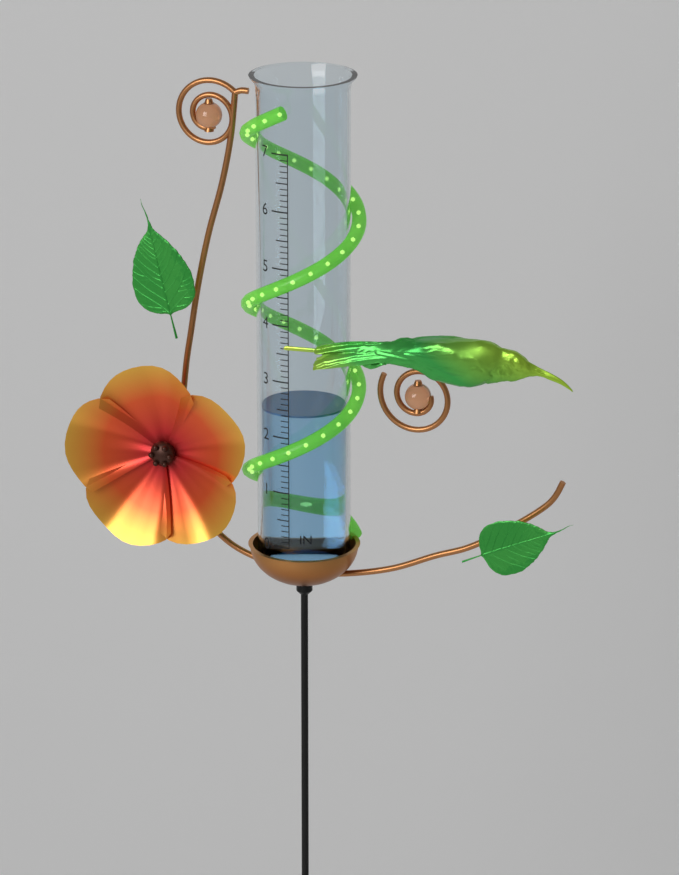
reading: 2.4 in
